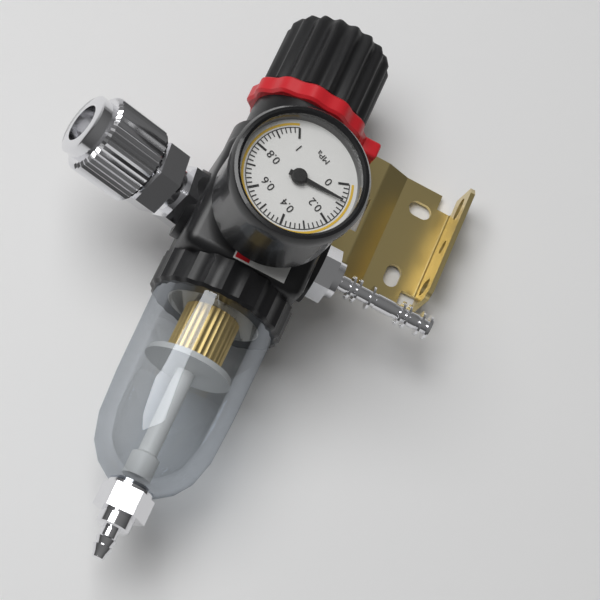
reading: 0.08 MPa
